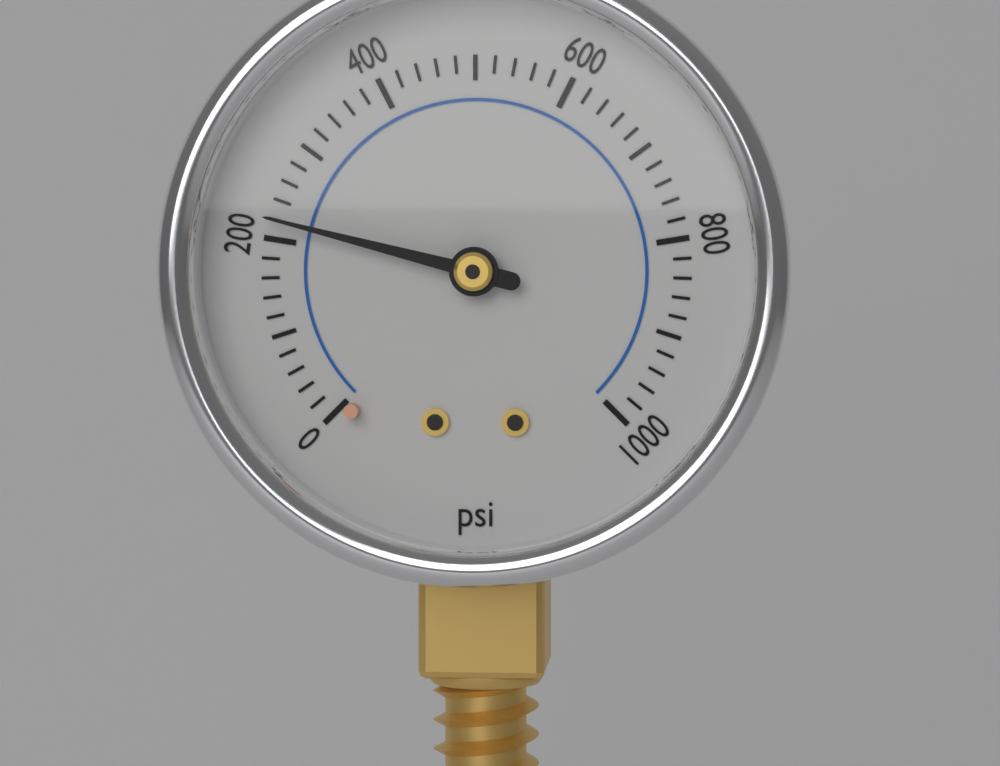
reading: 220 psi
